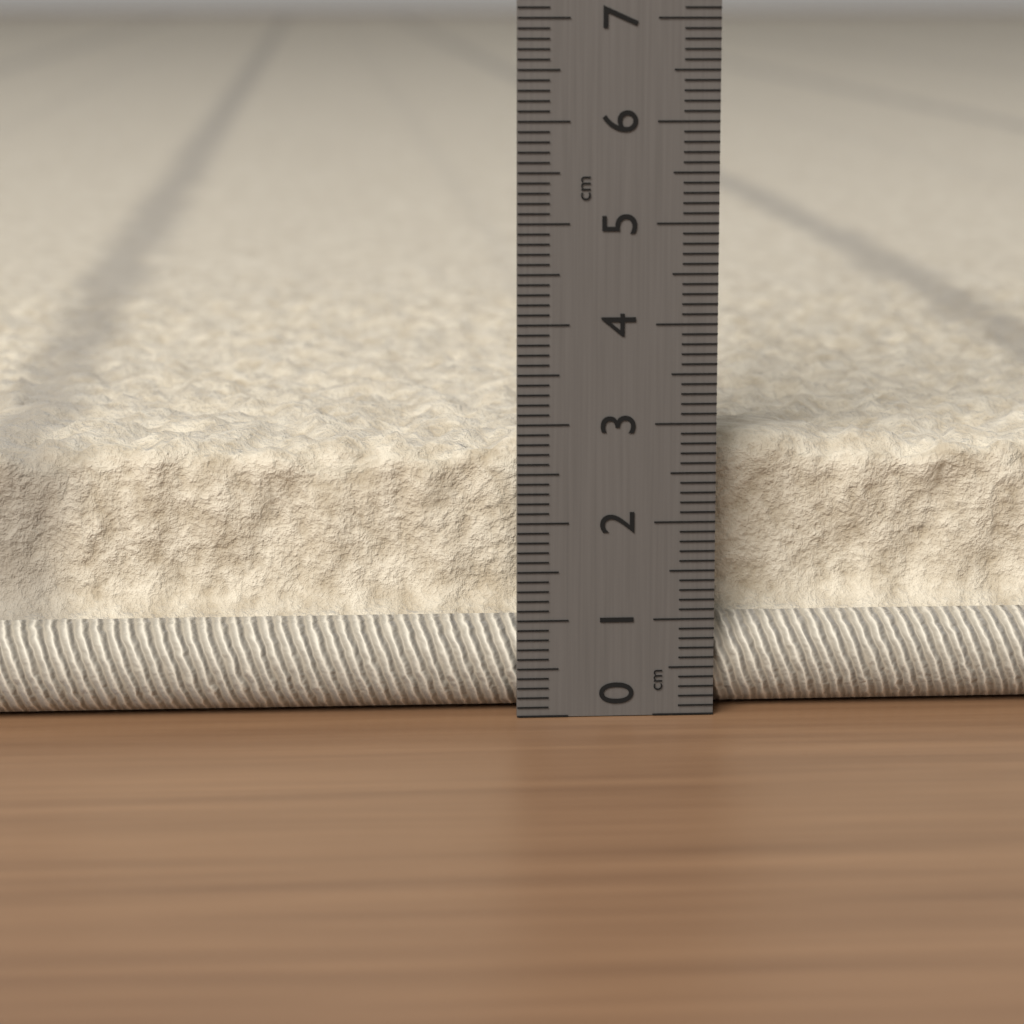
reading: 2.8 cm
